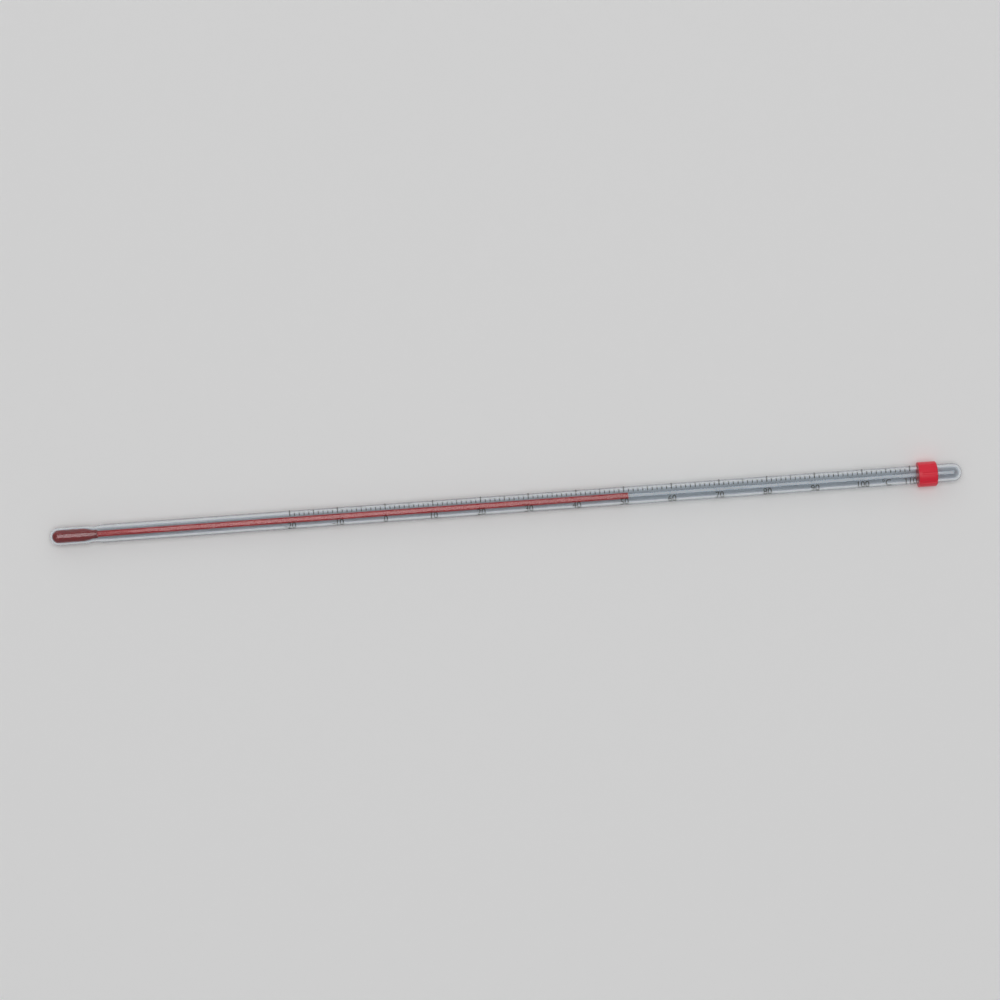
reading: 51 °C
